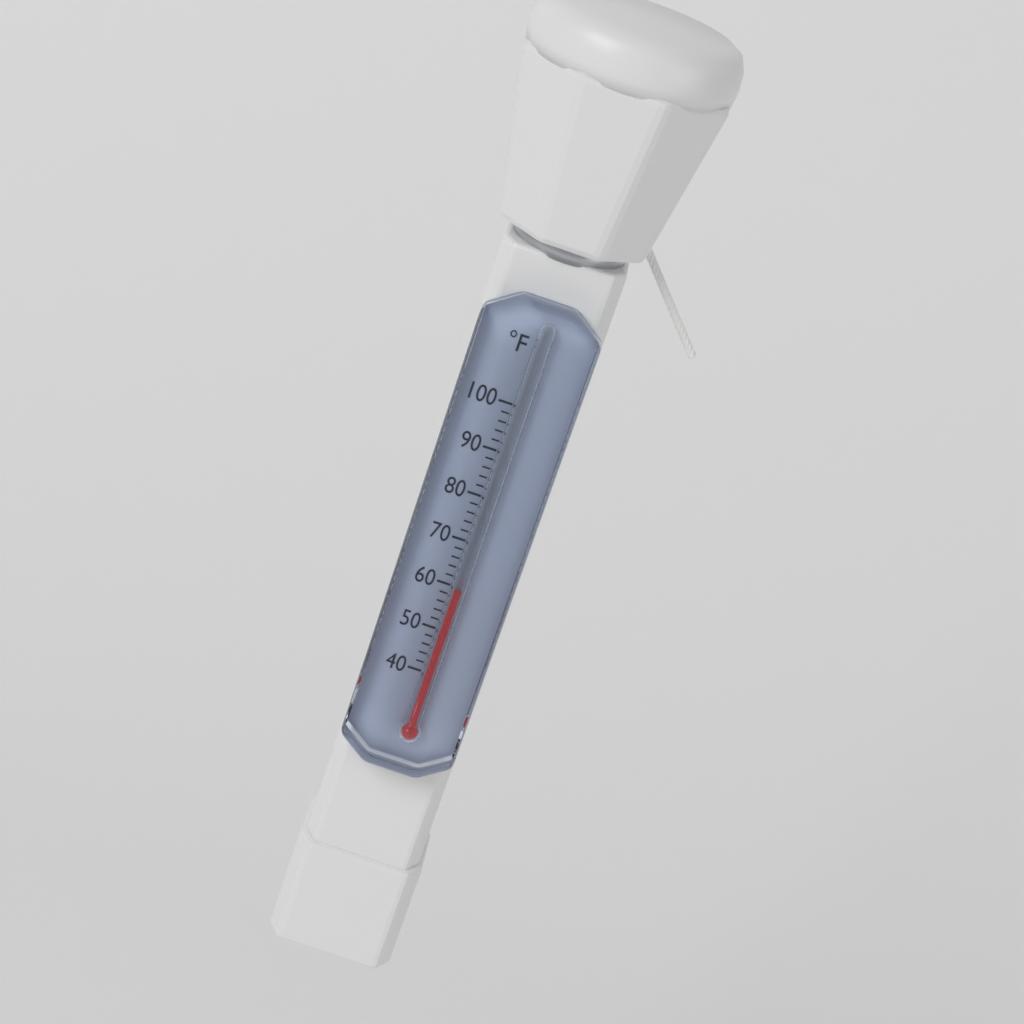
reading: 60 °F
